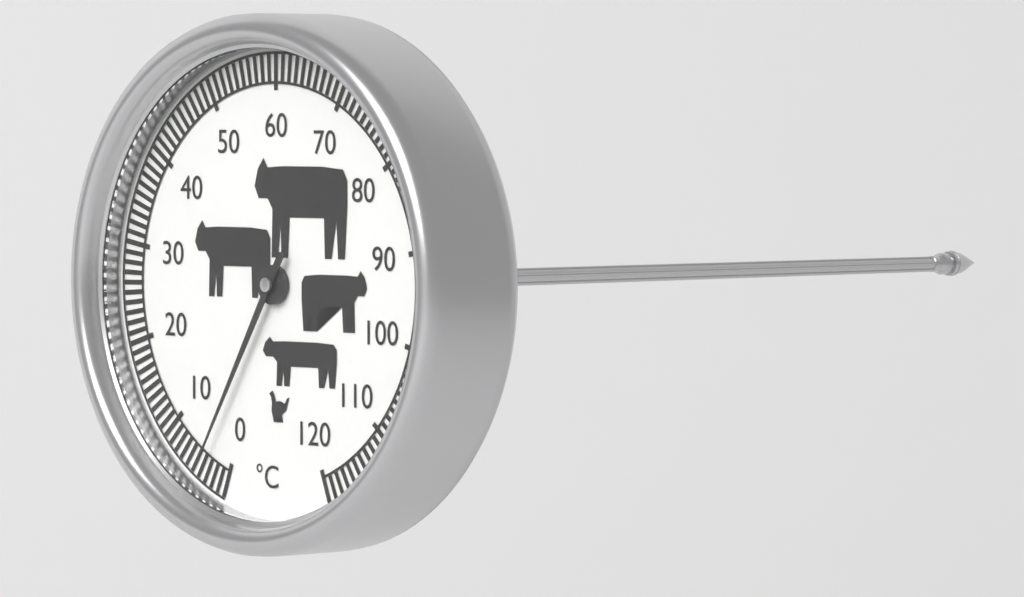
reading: 4 °C
